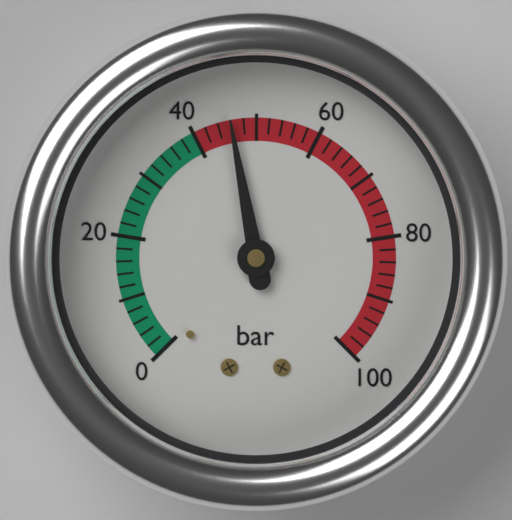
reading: 46 bar
